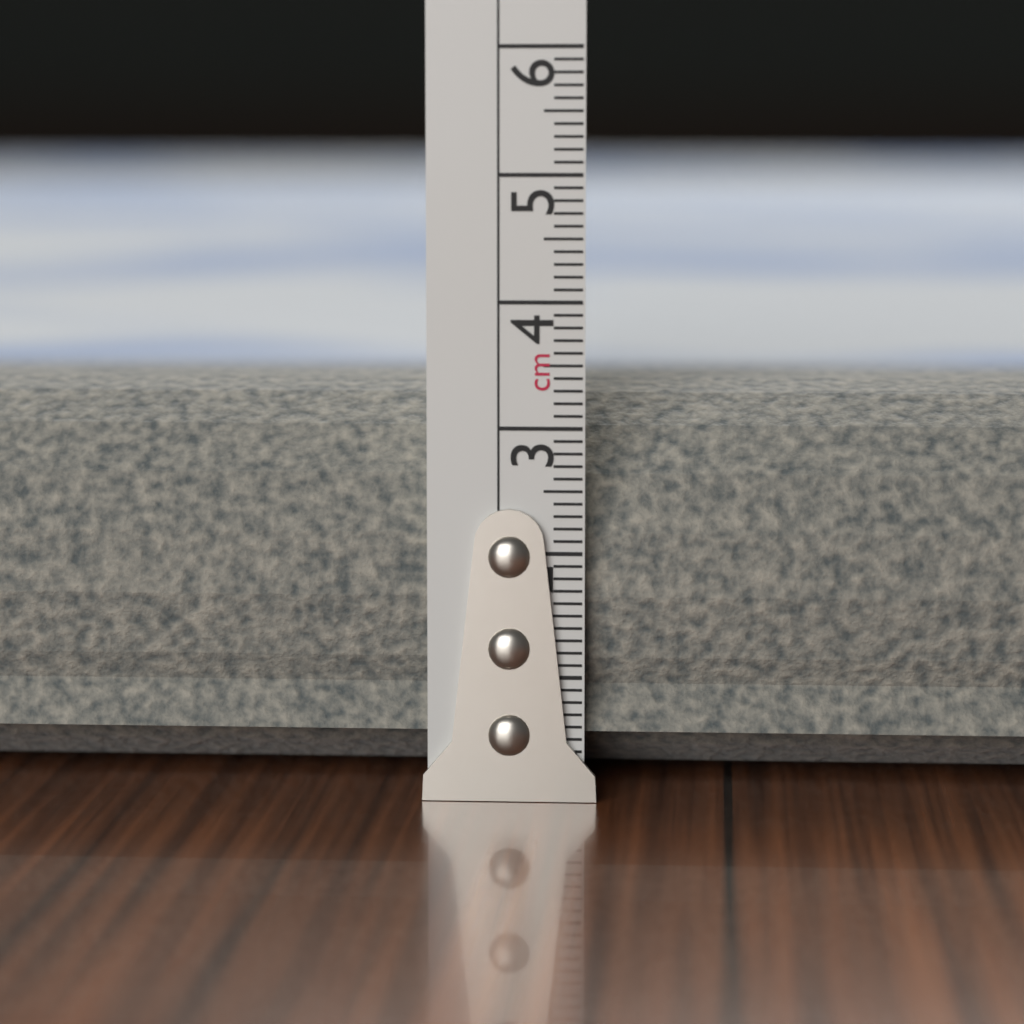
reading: 3.4 cm
